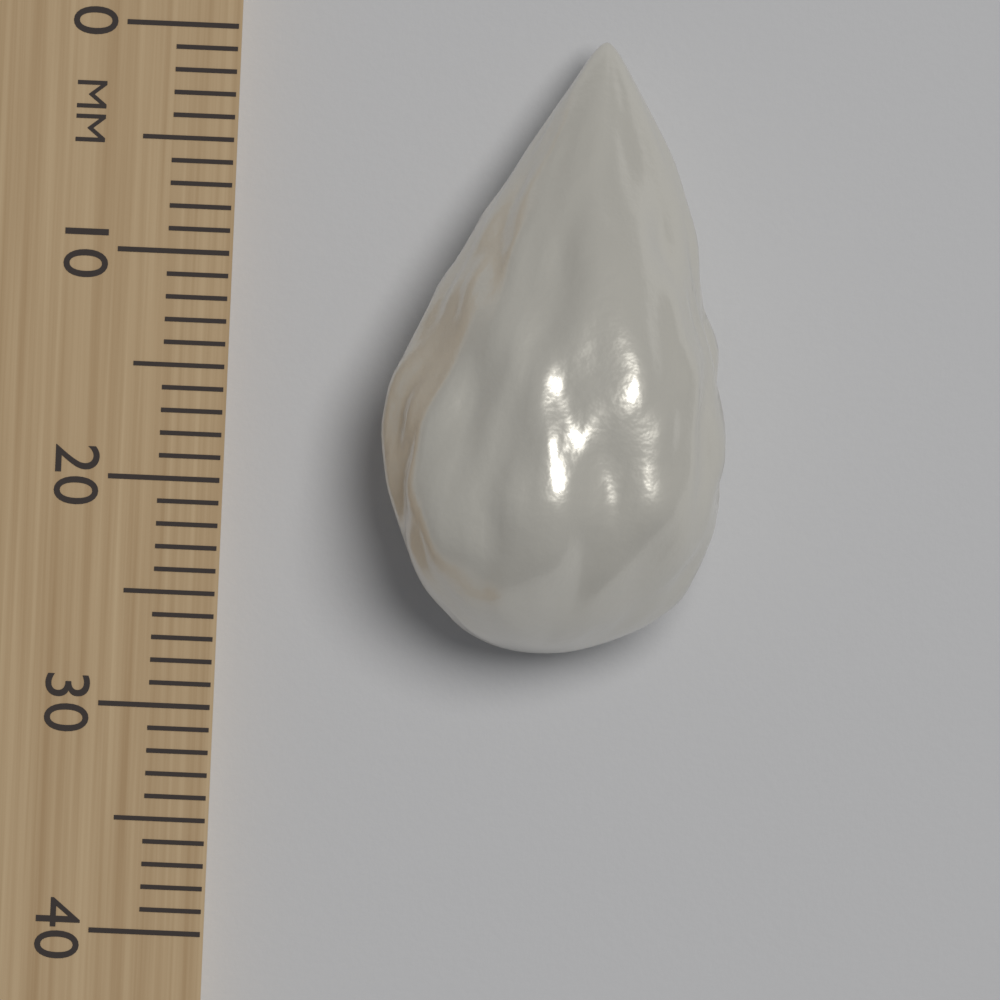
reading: 27 mm
